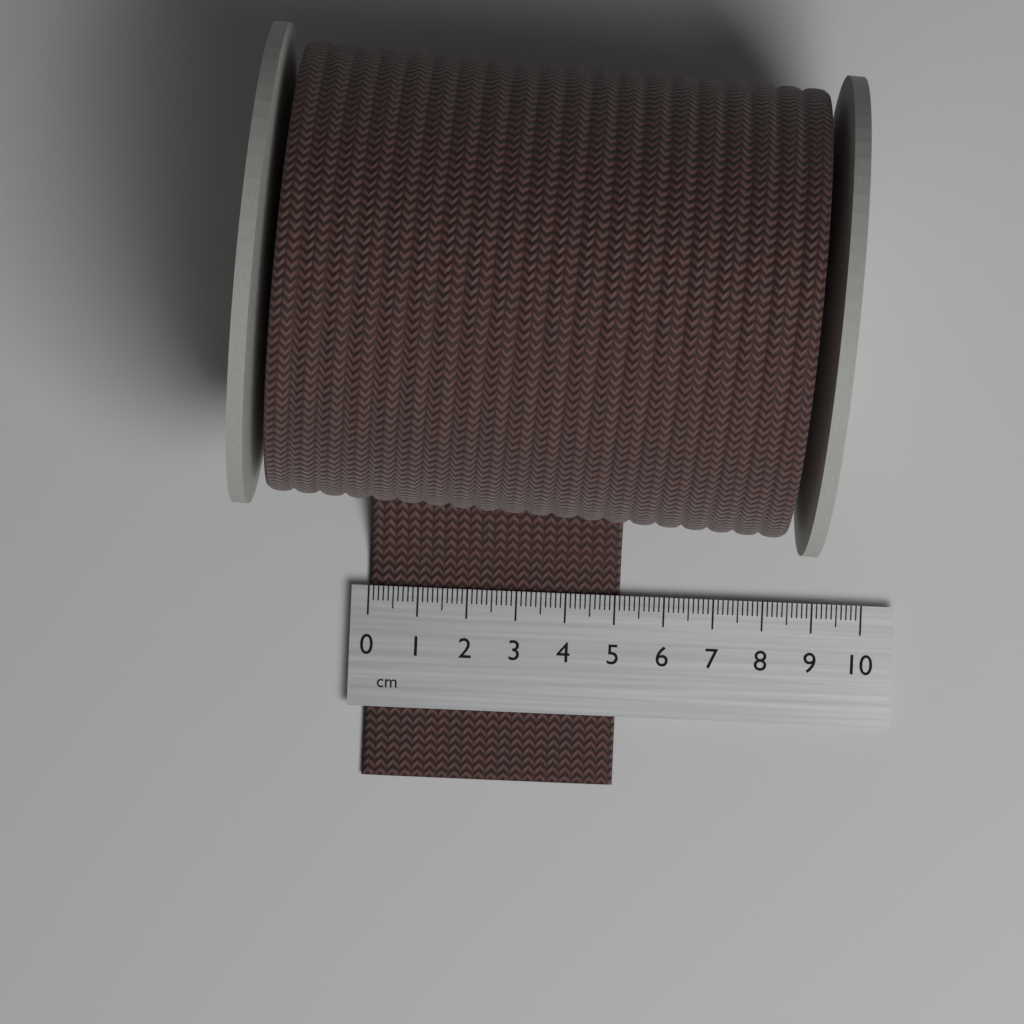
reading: 5.1 cm
